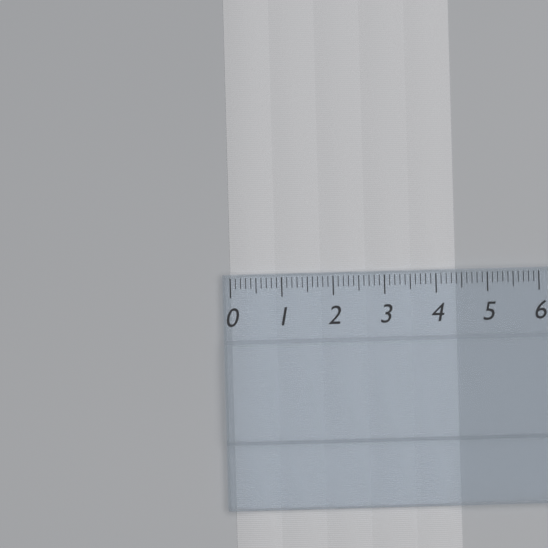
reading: 4.4 (no unit)
